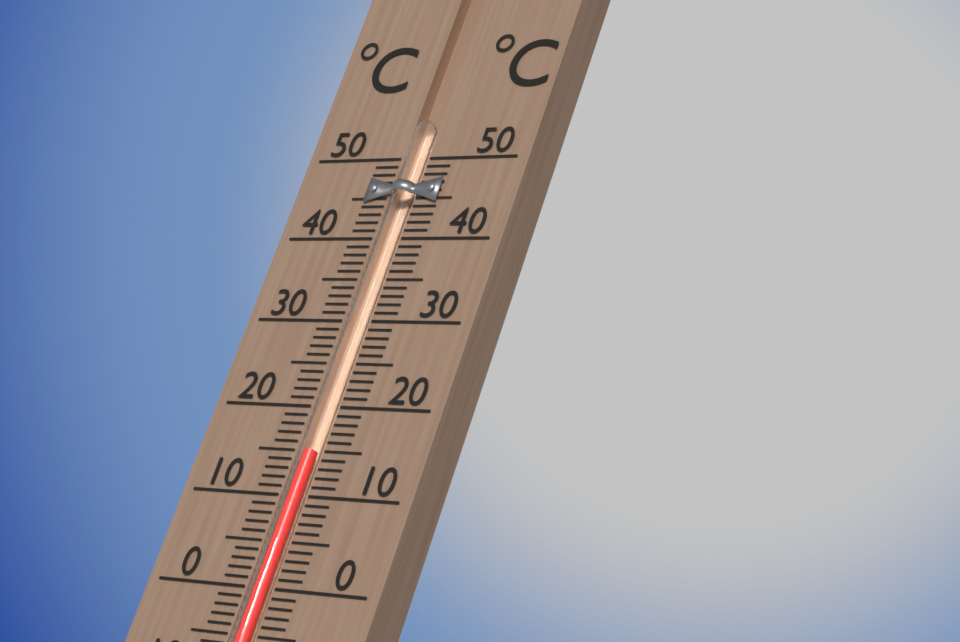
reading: 15 °C
